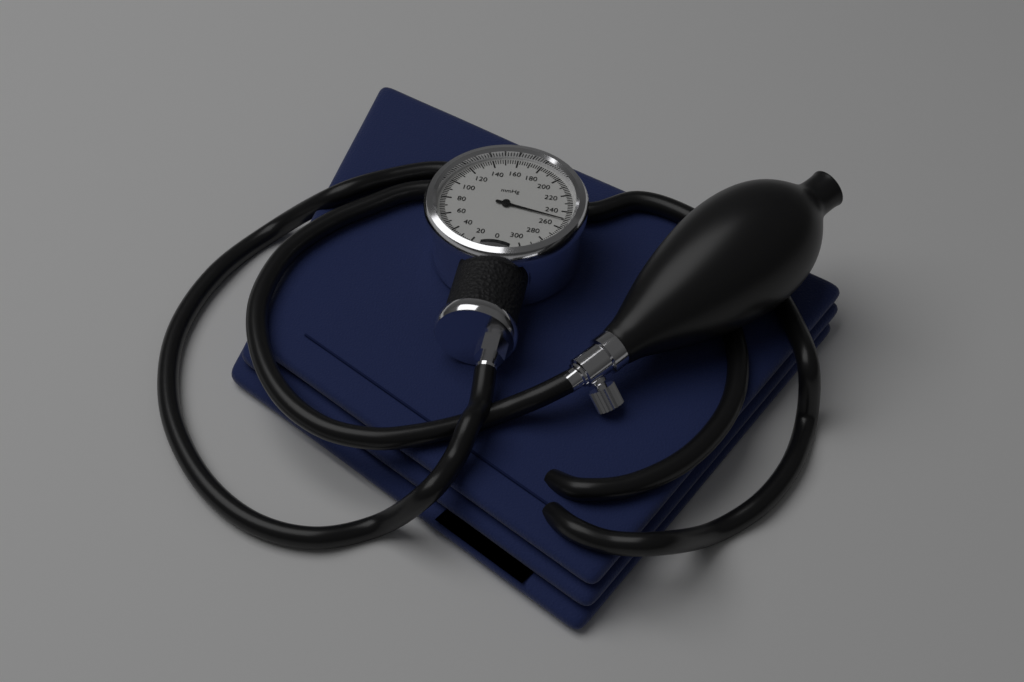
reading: 250 mmHg
